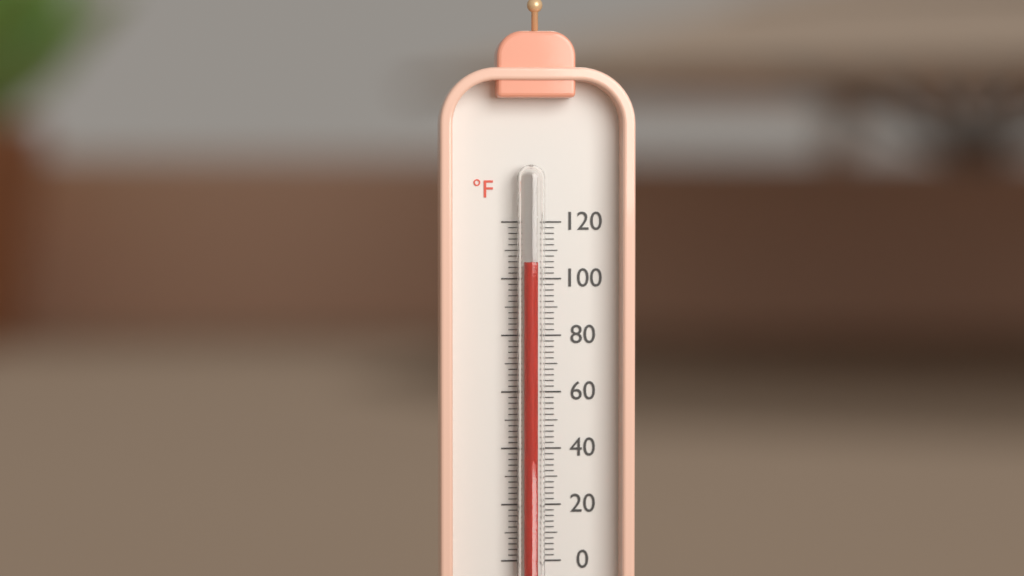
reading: 106 °F
